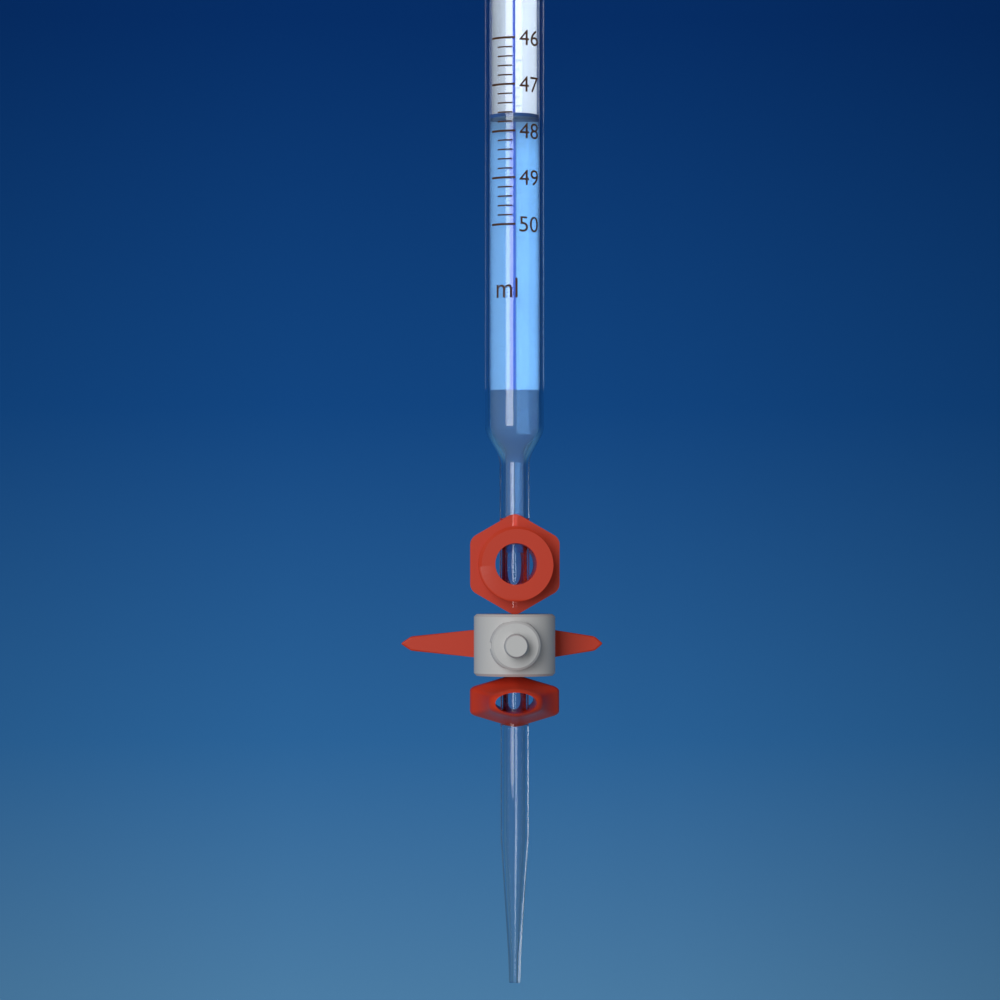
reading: 47.6 ml
